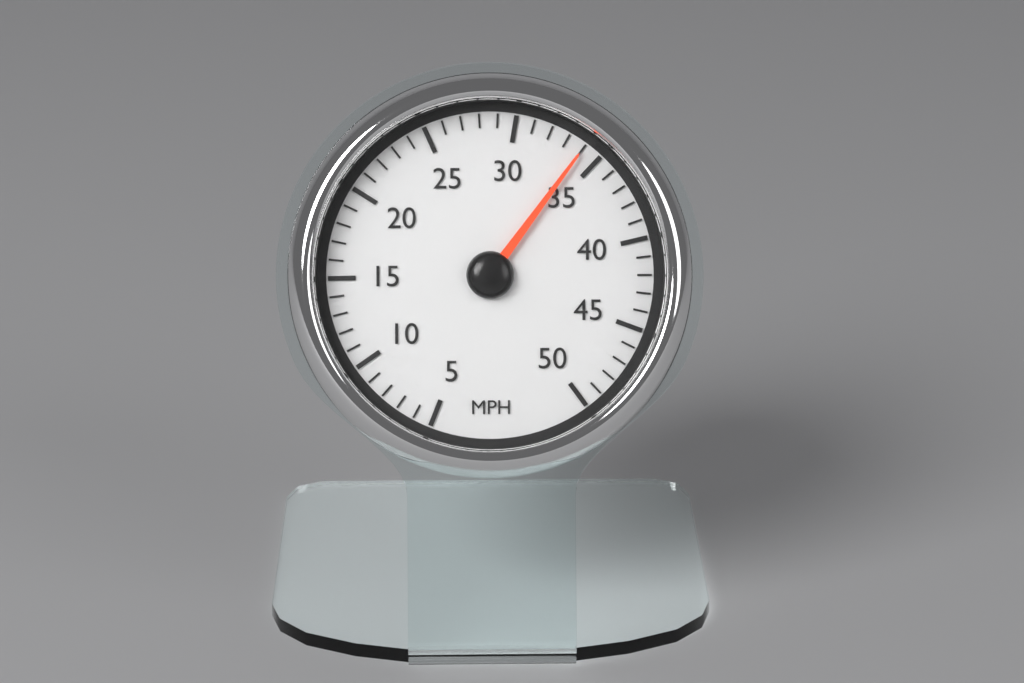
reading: 34 MPH
